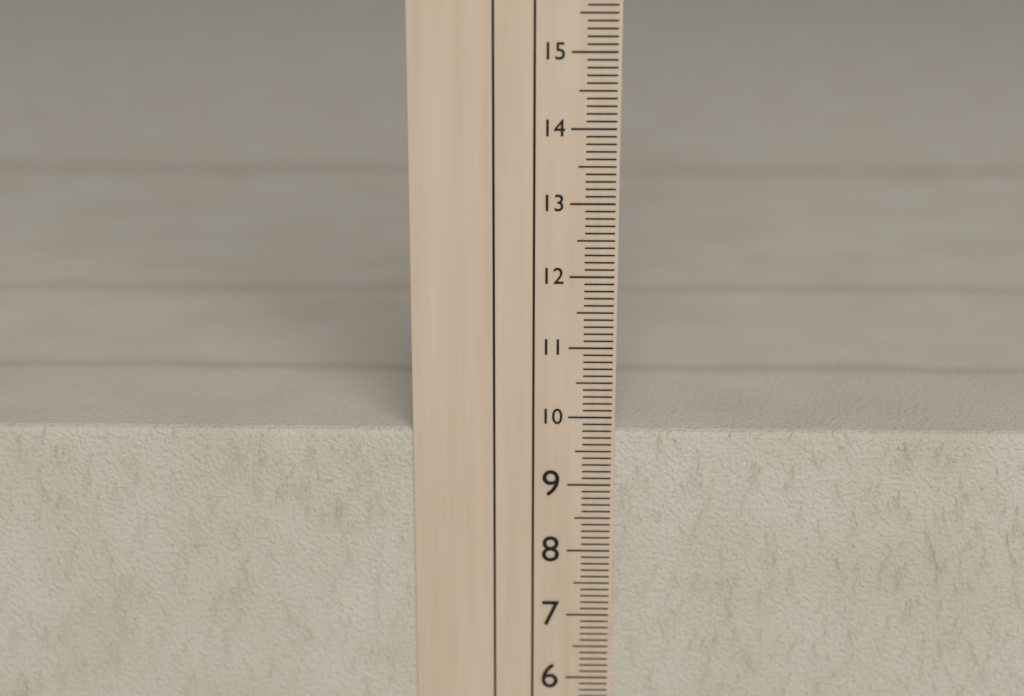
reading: 9.8 cm
